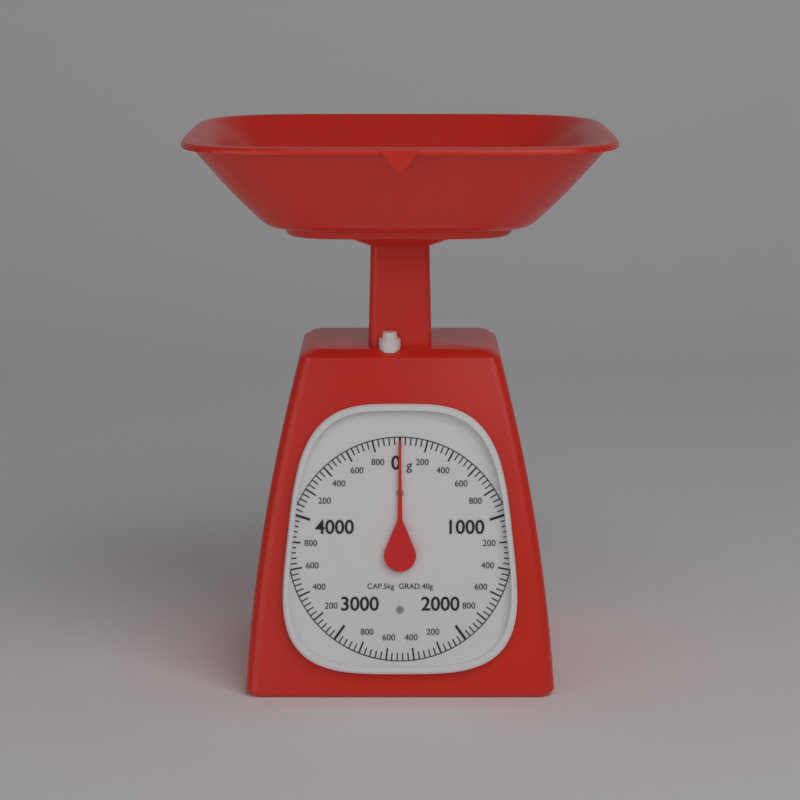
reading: 0 g
